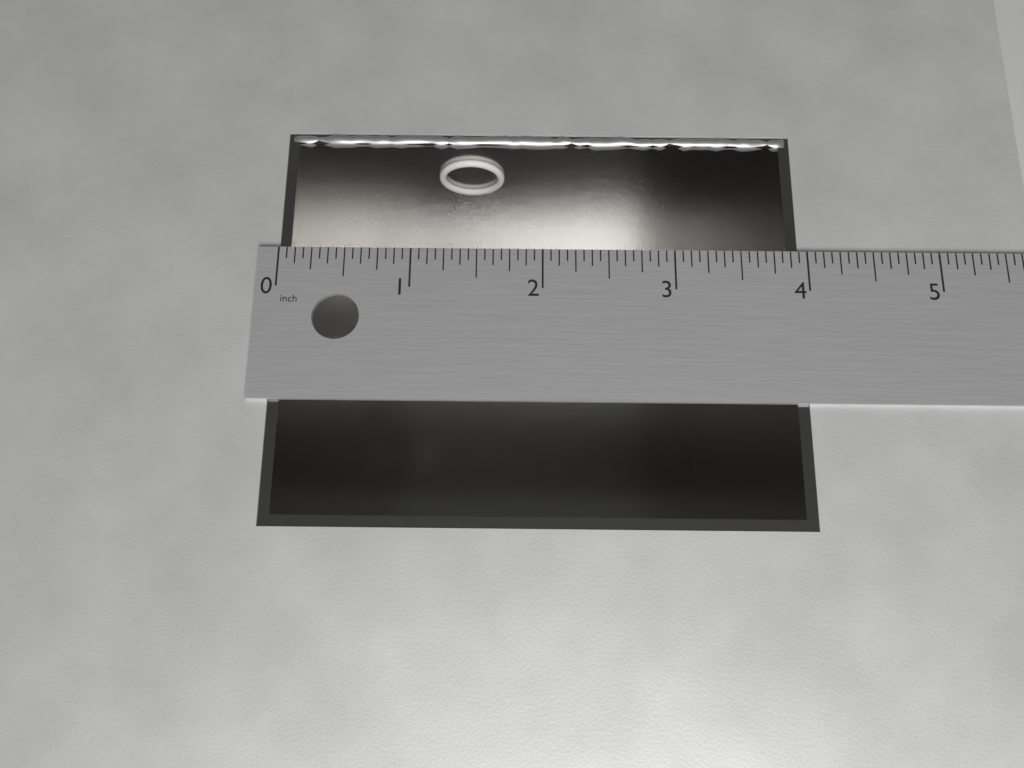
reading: 3.9375 in
